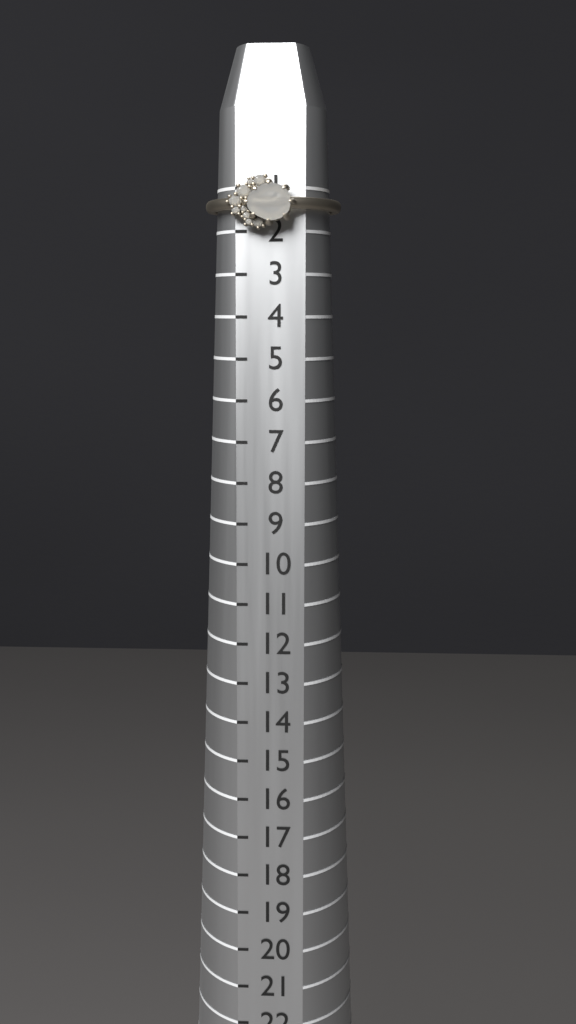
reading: 2 (no unit)
